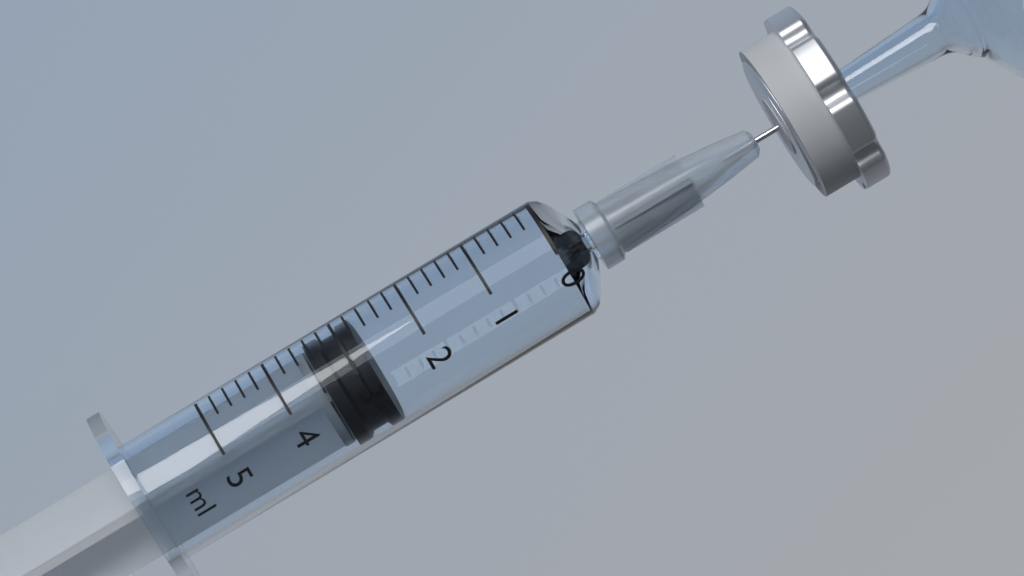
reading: 2.8 ml
